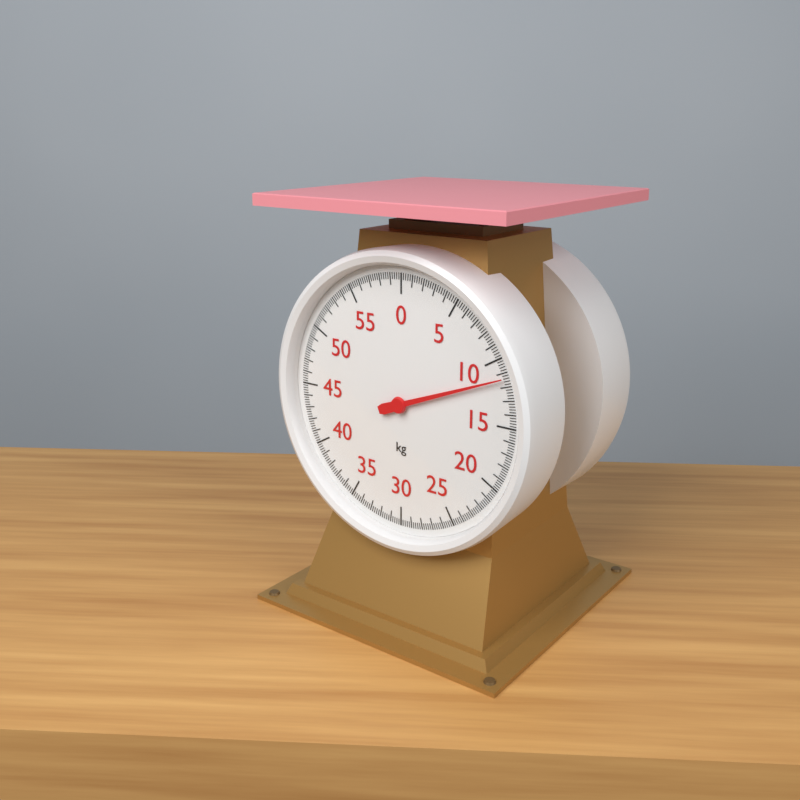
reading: 11.4 kg
